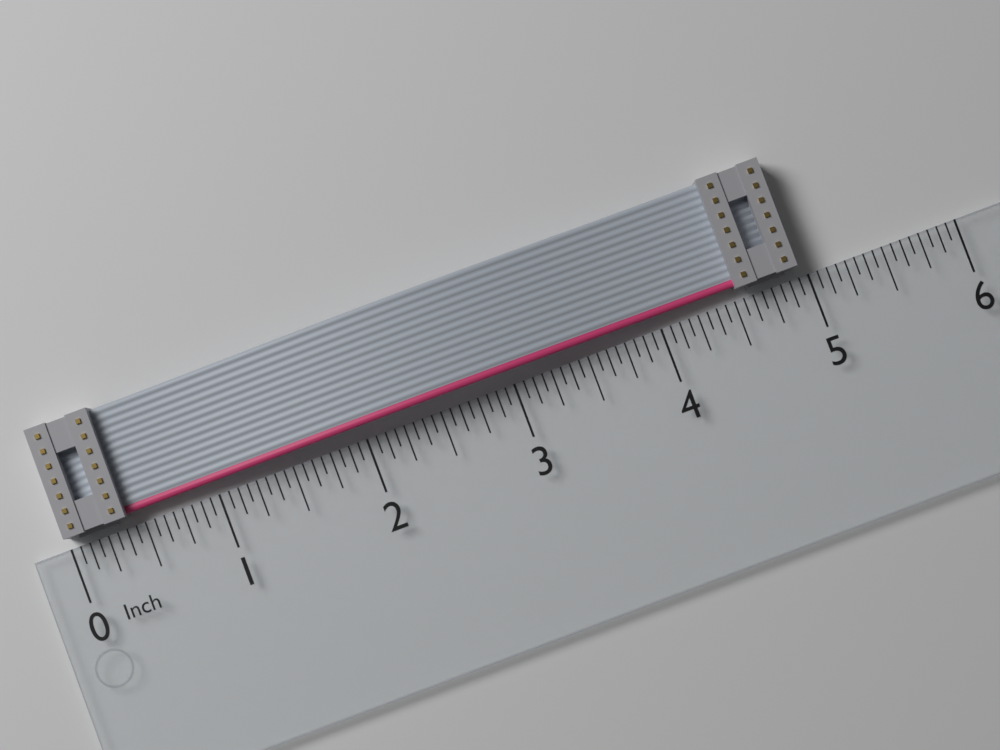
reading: 4.9375 in
